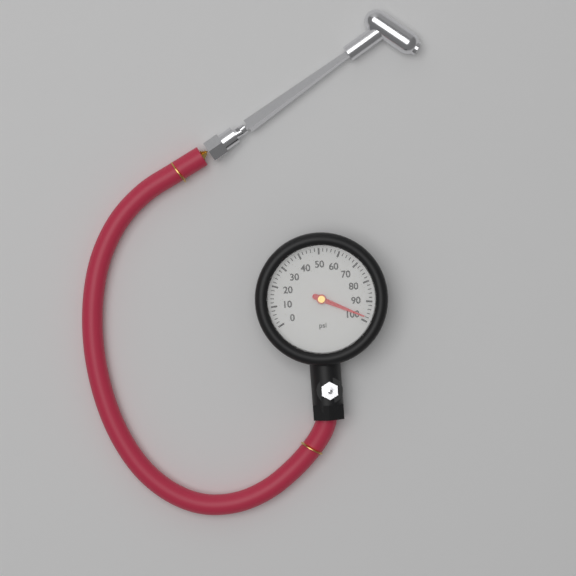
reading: 98 psi
